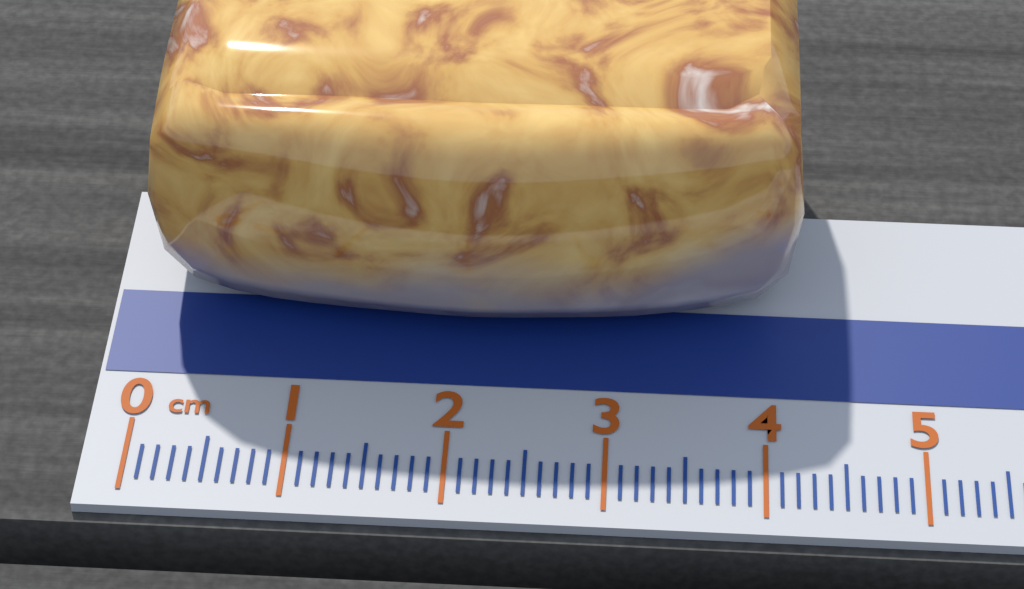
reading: 4.2 cm
